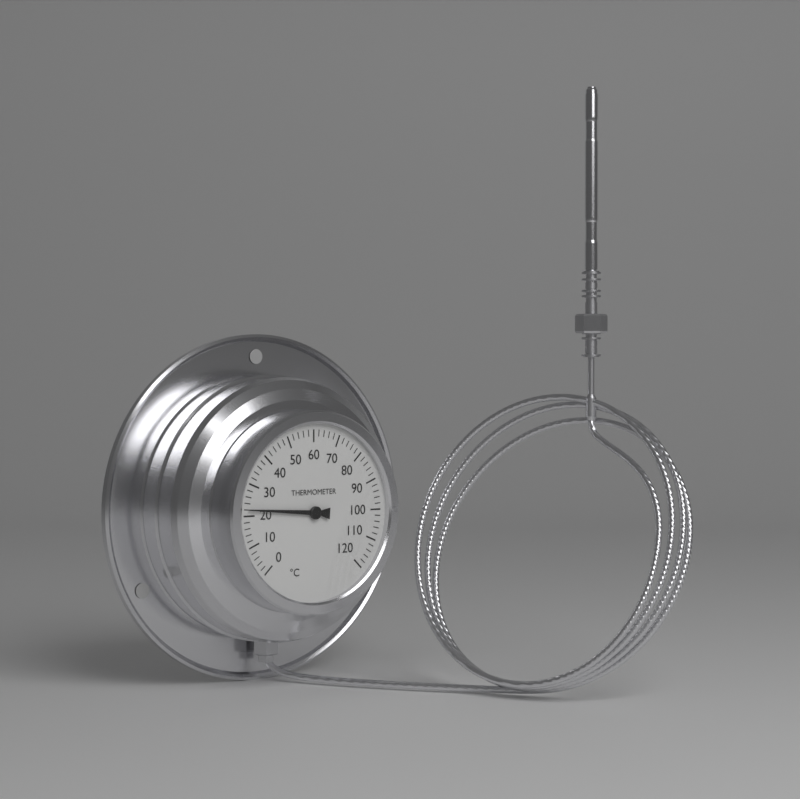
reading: 22 °C
